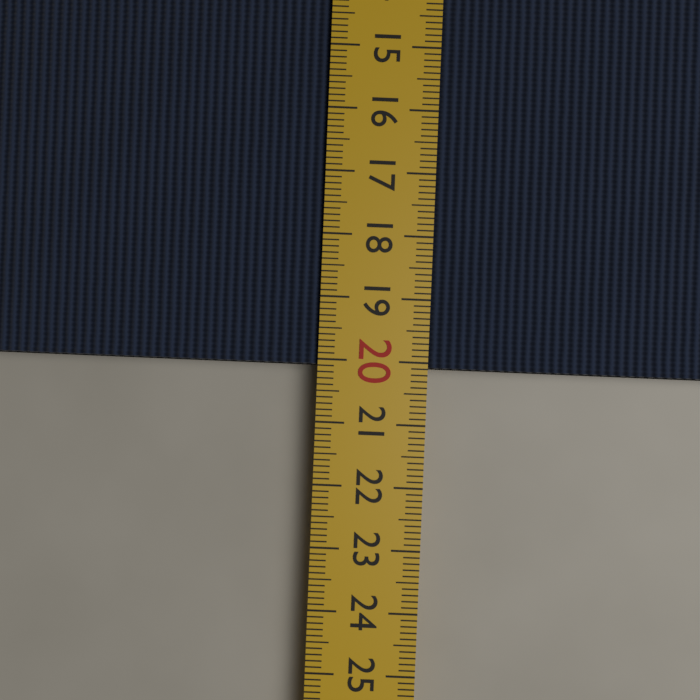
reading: 20.1 cm
